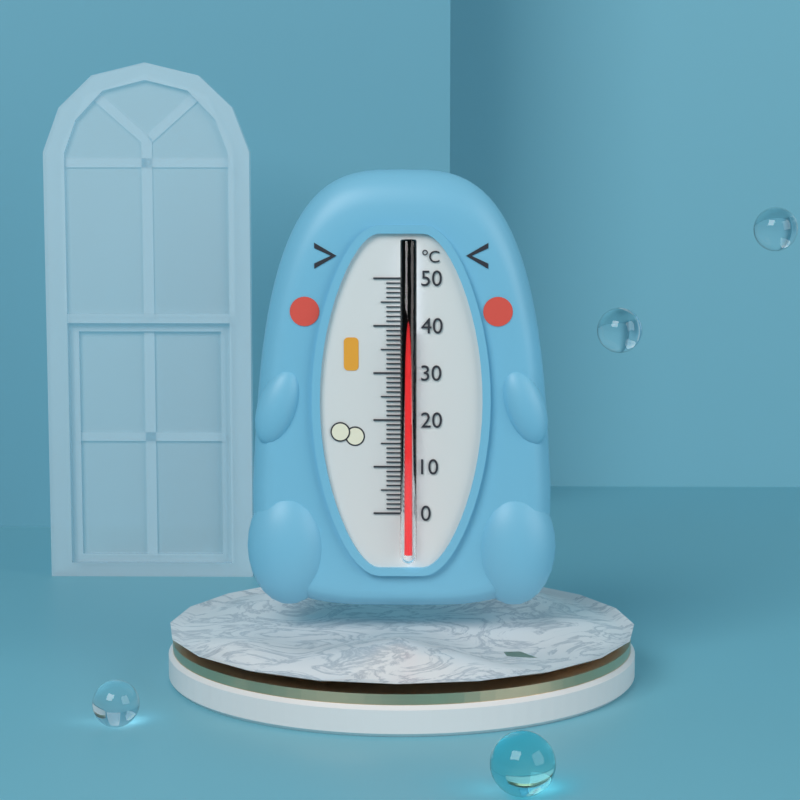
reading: 40 °C
